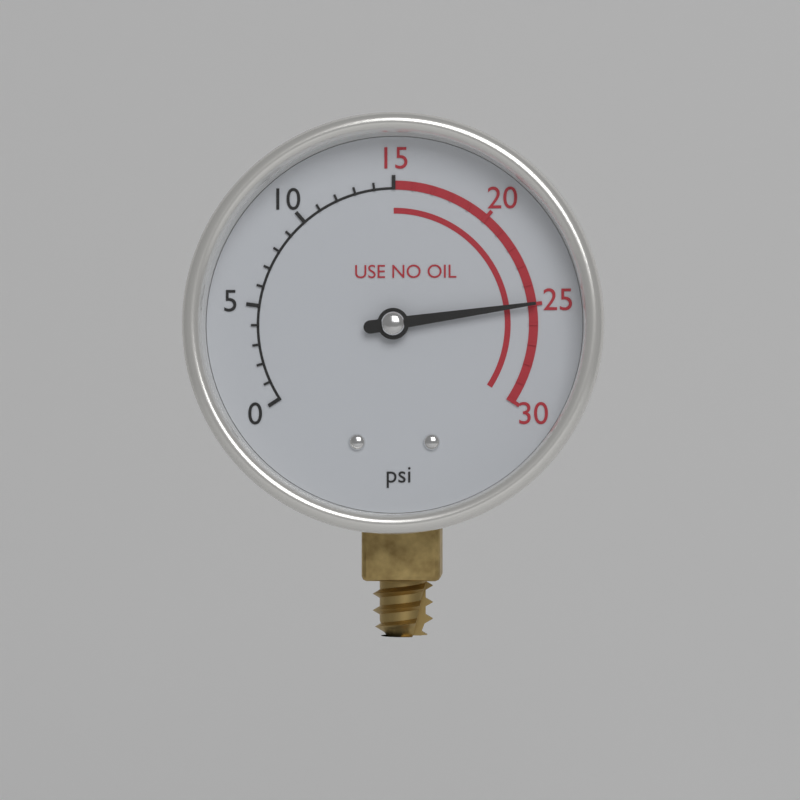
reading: 25 psi
